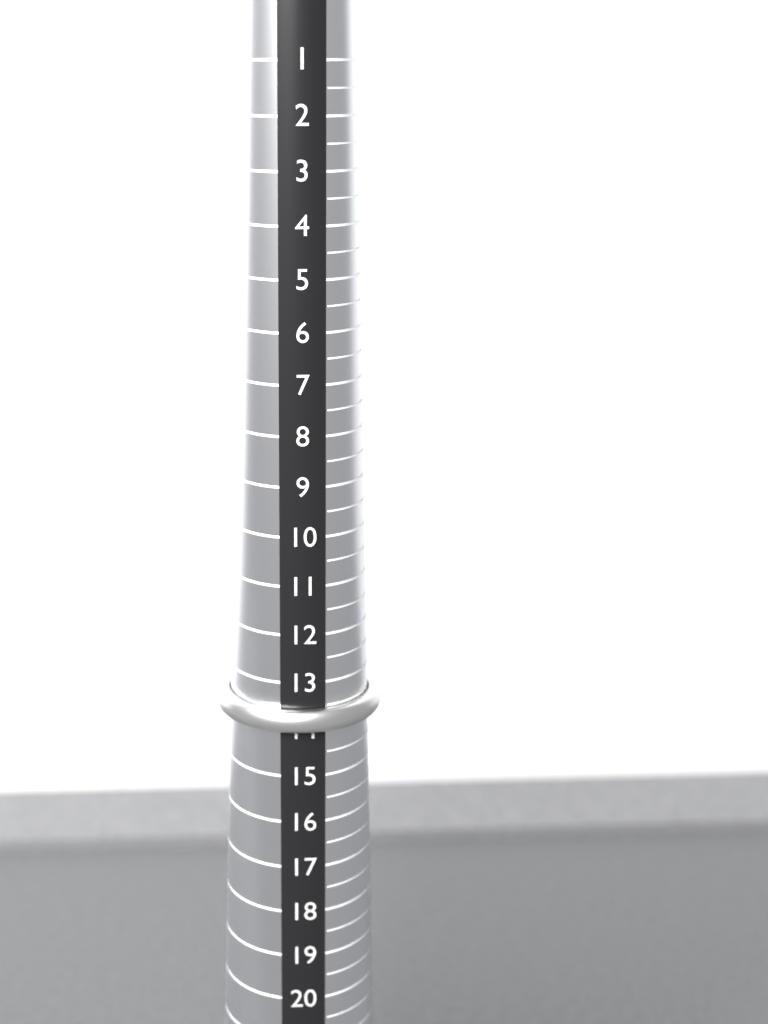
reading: 14.0 (no unit)
